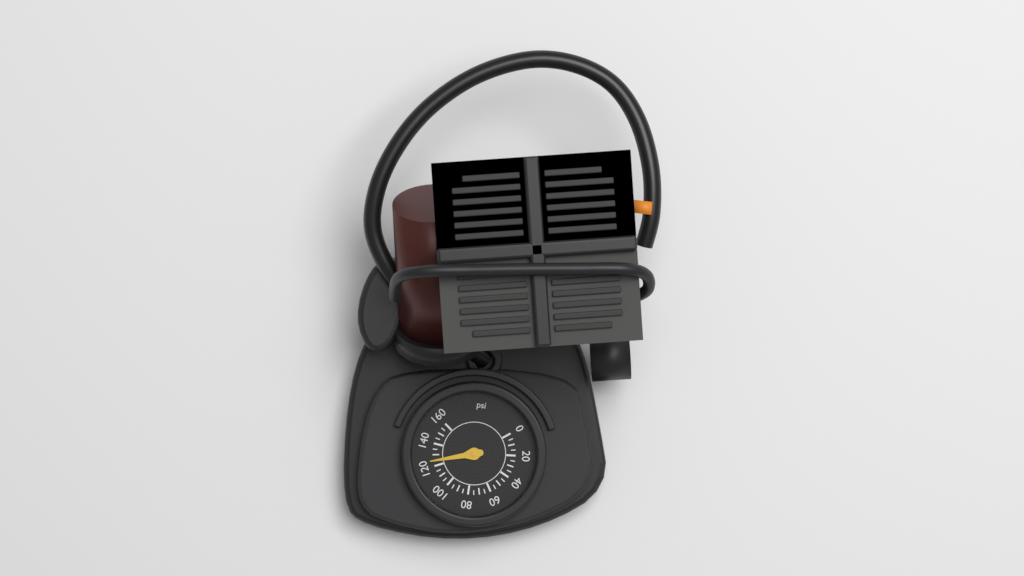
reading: 125 psi
